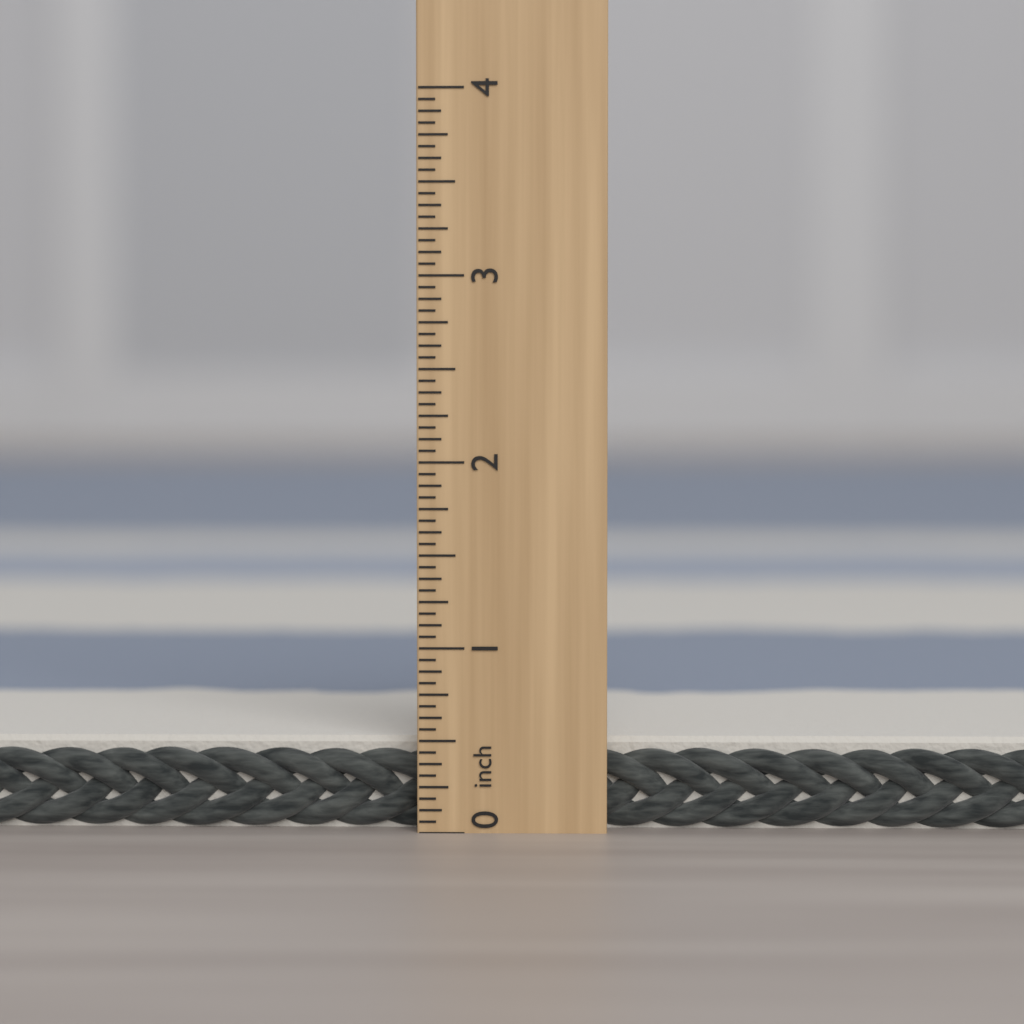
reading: 0.5000 inch
